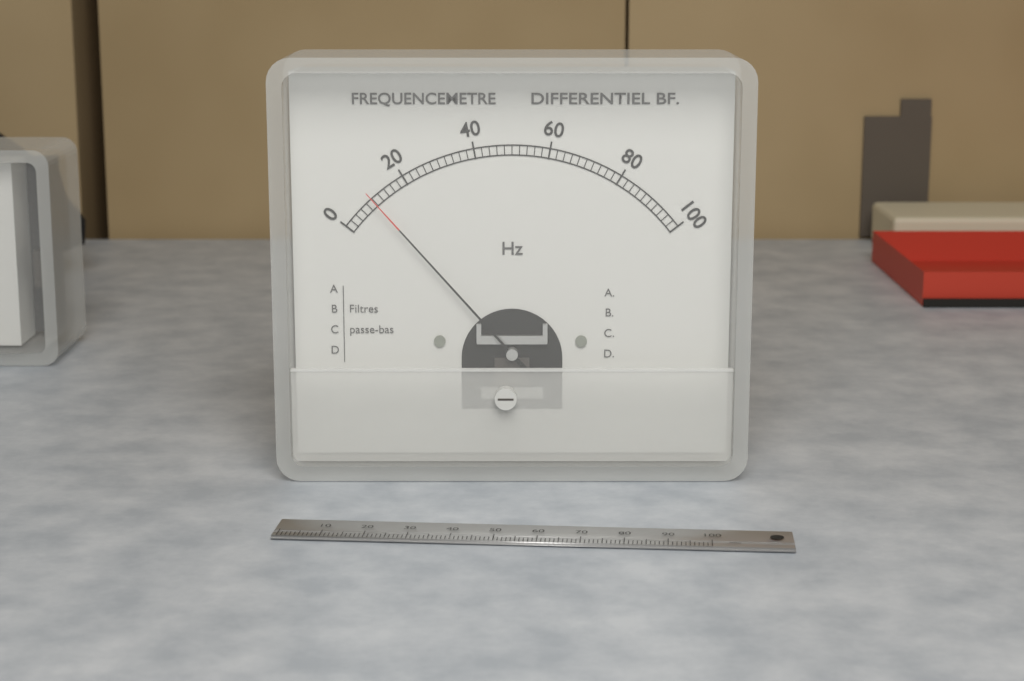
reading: 10 Hz
